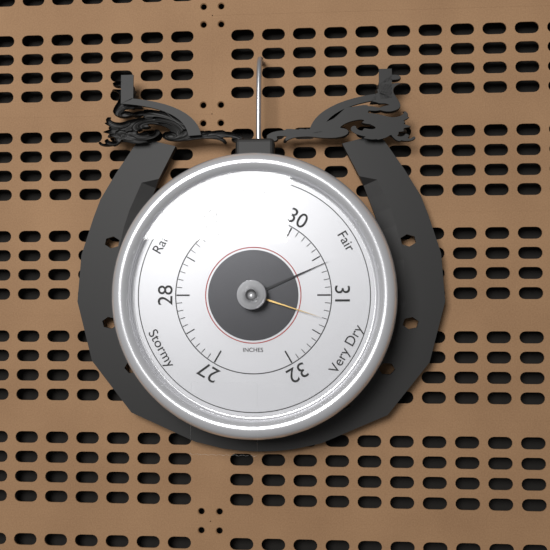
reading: 30.6 inHg
